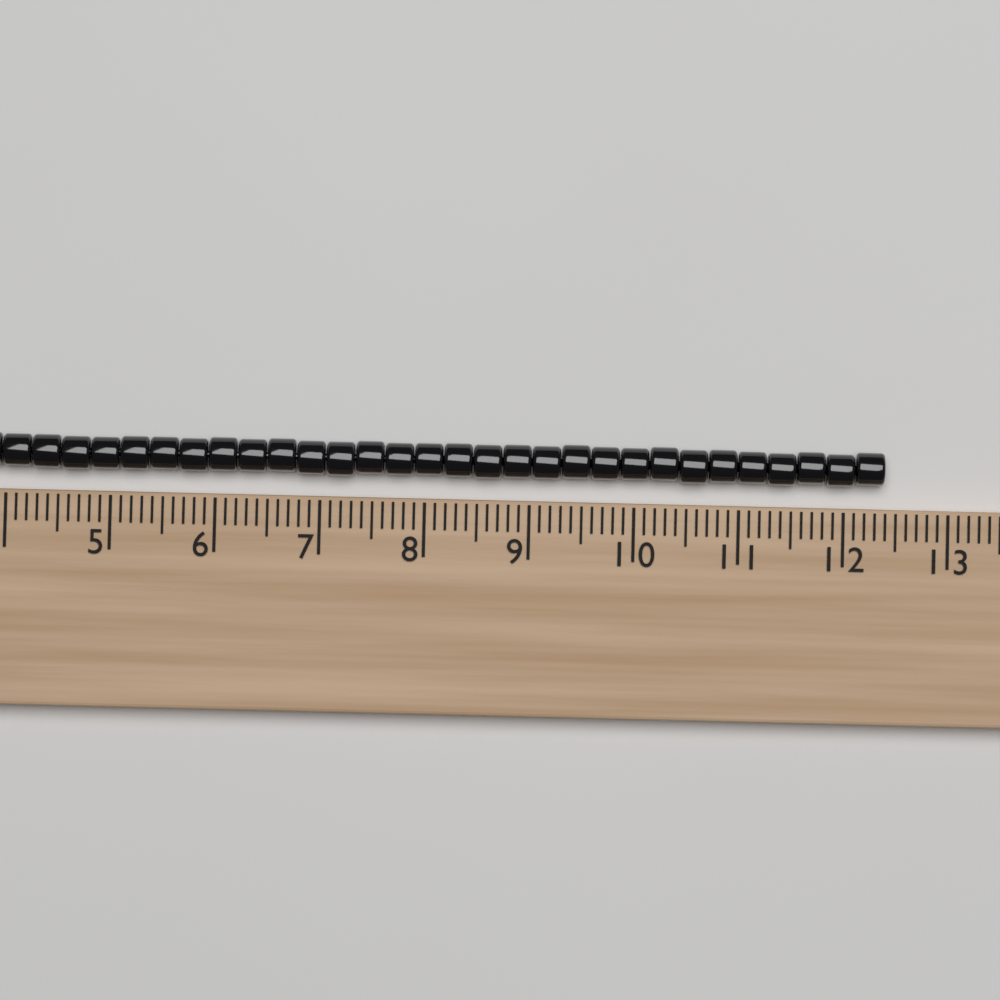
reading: 12.4 (no unit)
